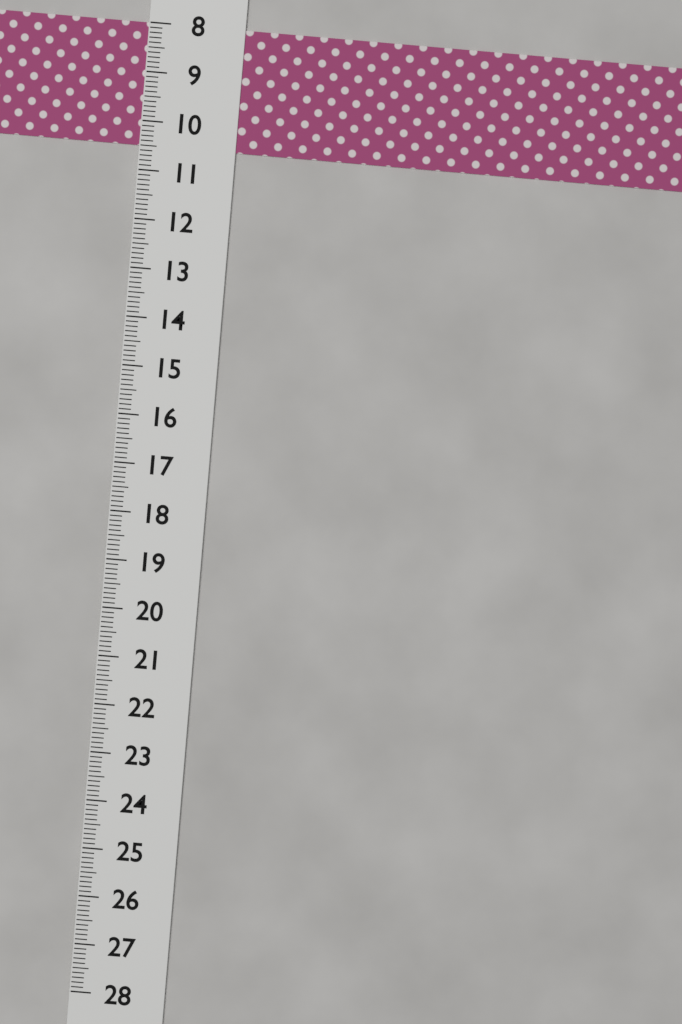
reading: 10.5 (no unit)
